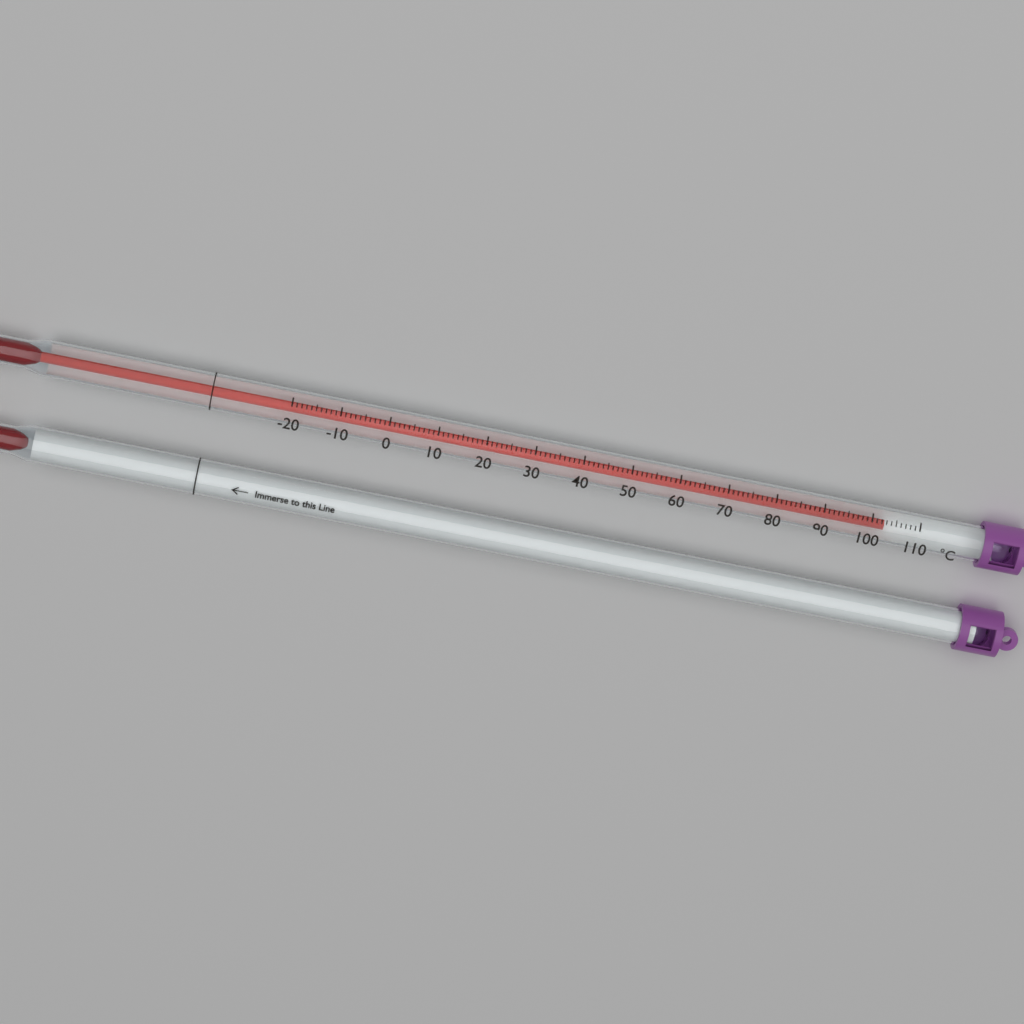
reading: 103 °C
